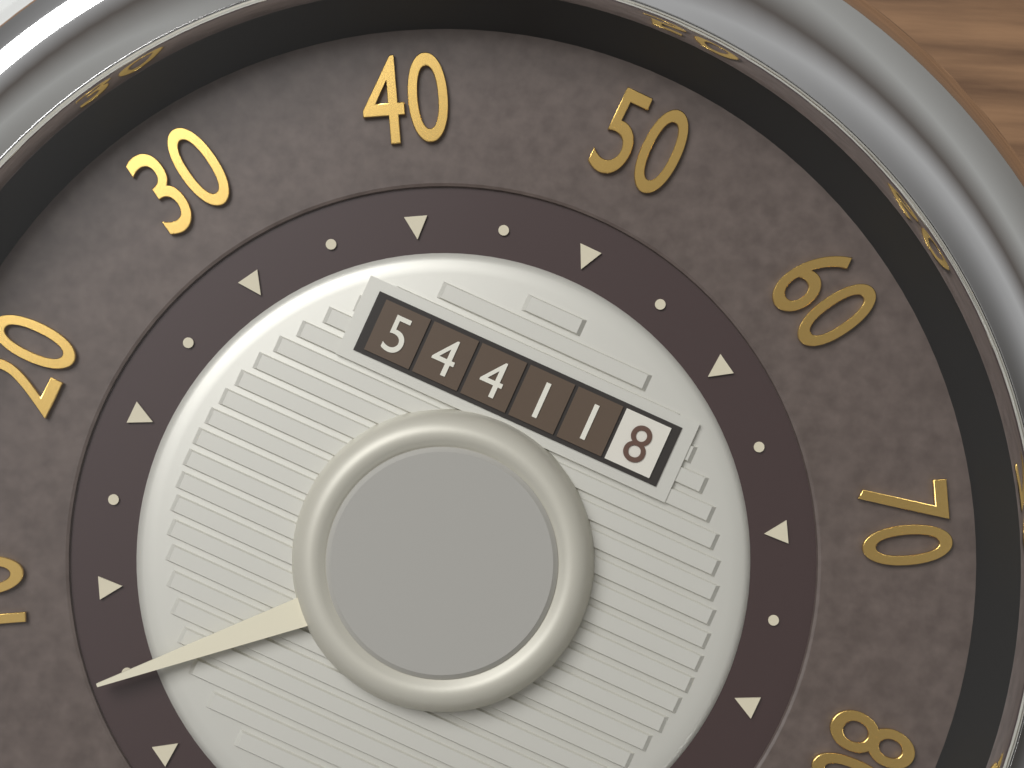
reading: 5 mph
